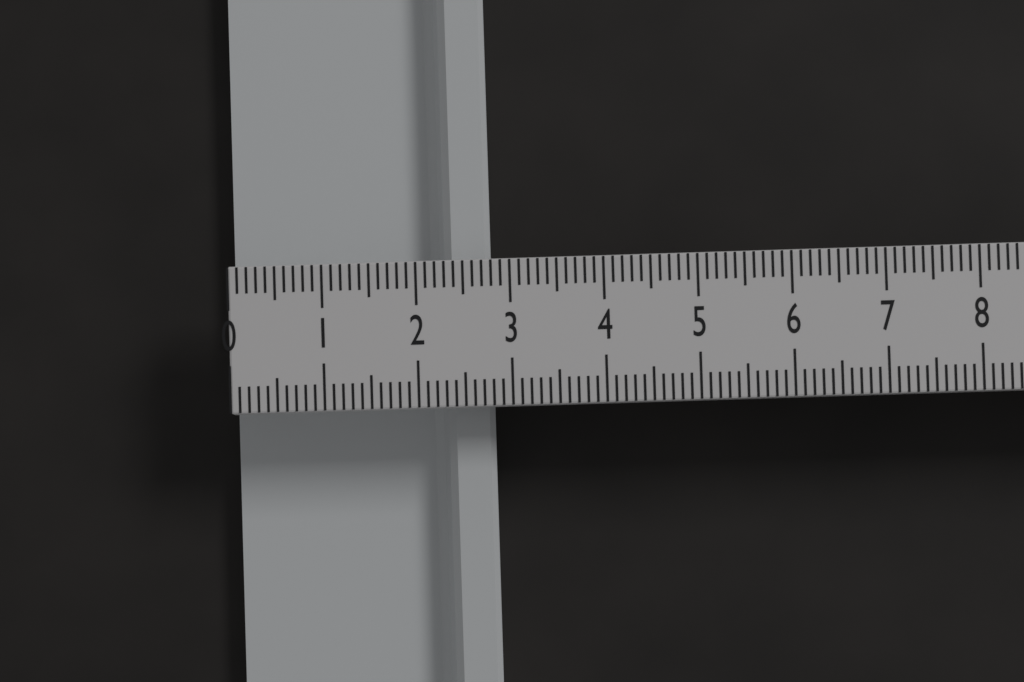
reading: 2.8 (no unit)
